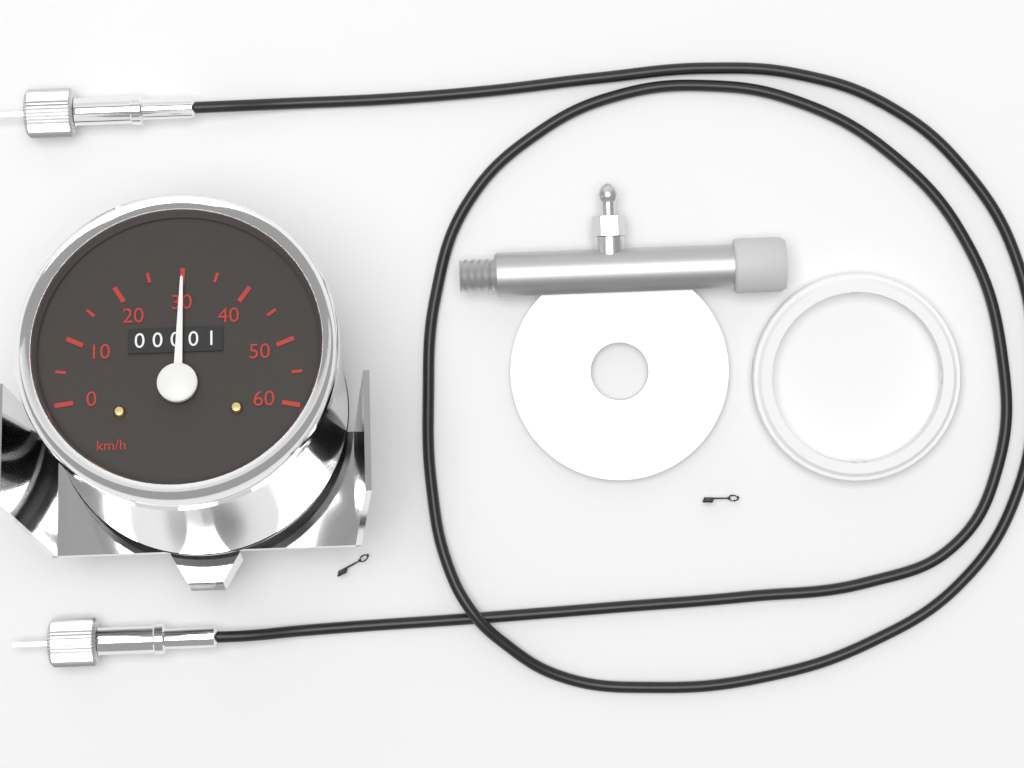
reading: 30 km/h
